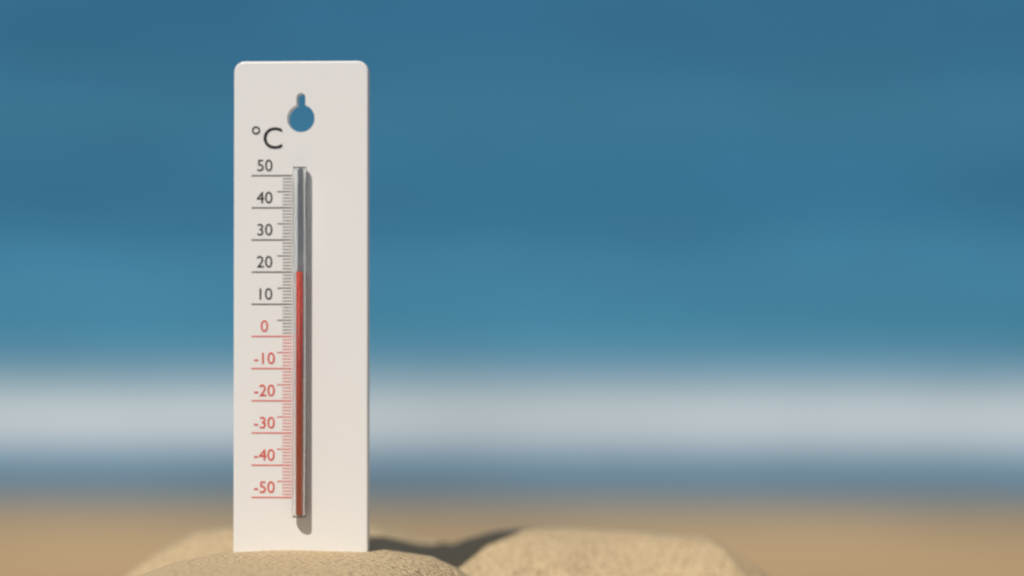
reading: 20 °C
